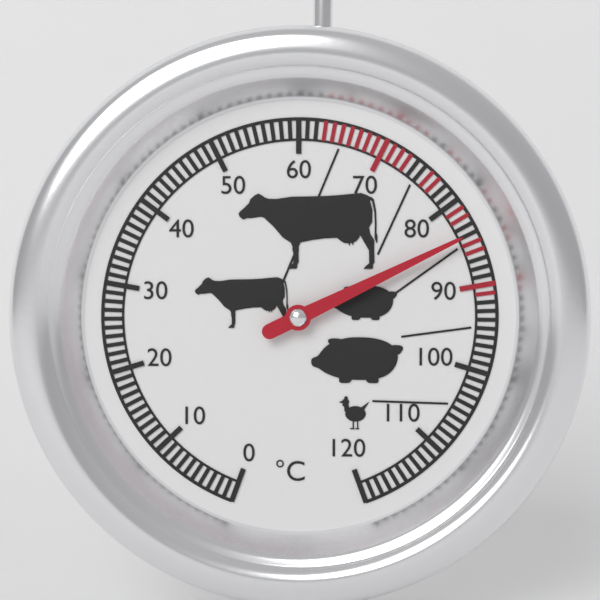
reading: 84 °C
